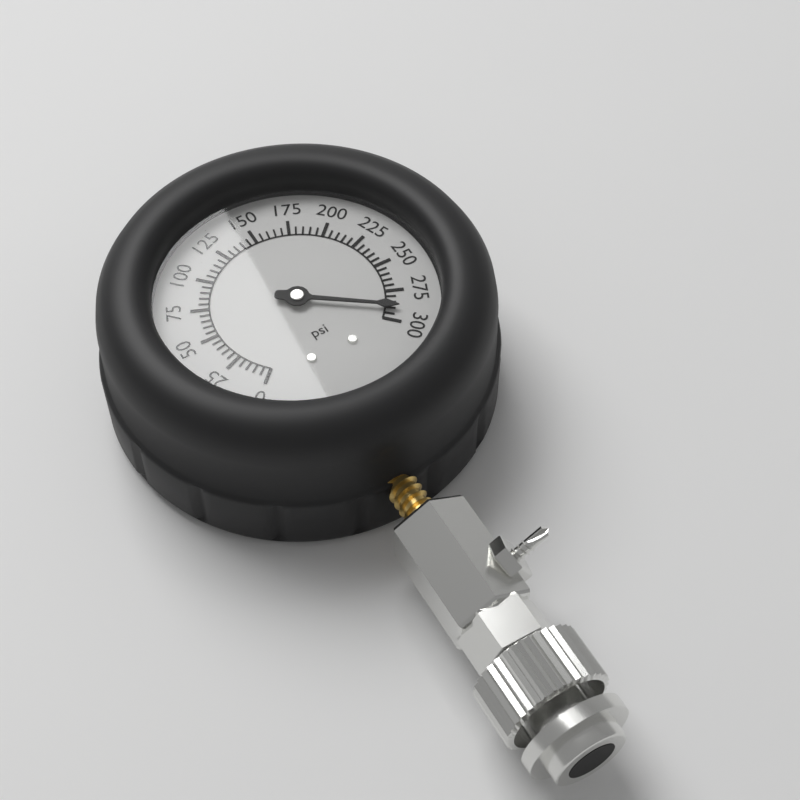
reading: 290 psi
